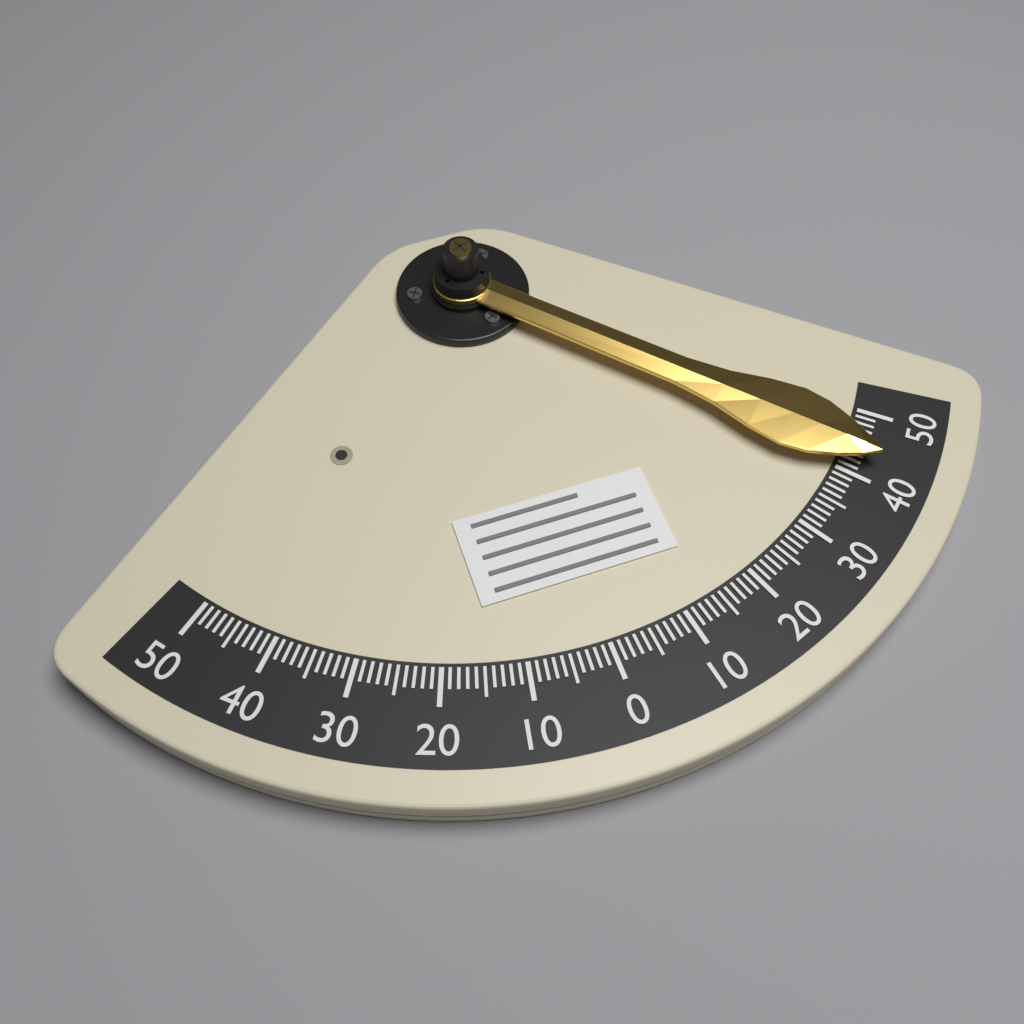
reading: -43 (no unit)
